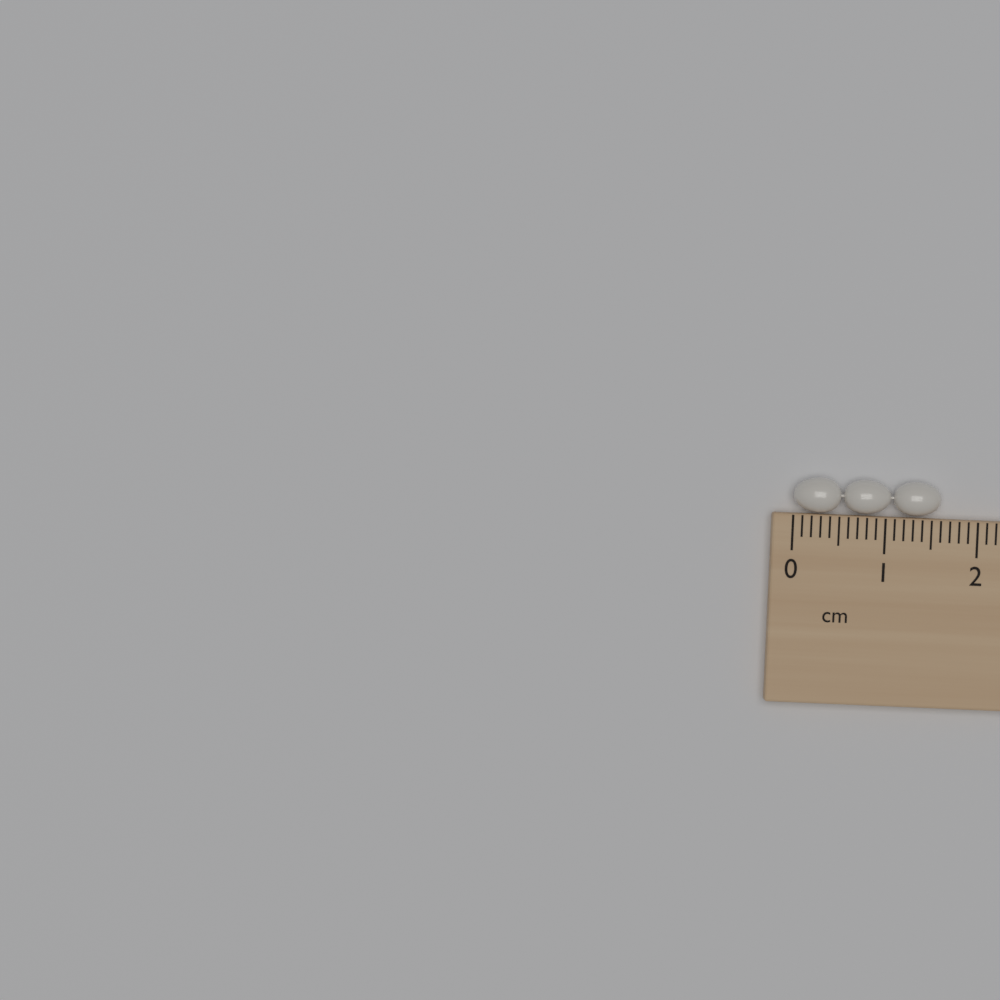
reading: 1.6 cm
